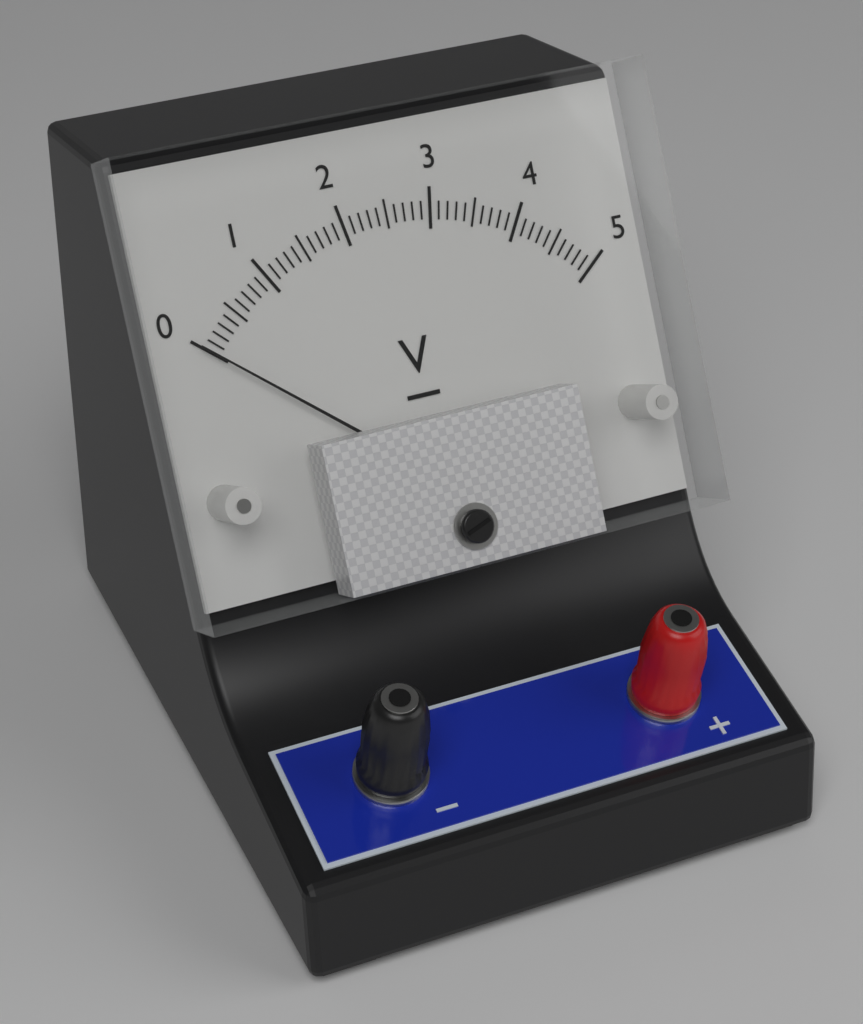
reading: 0.0 V
